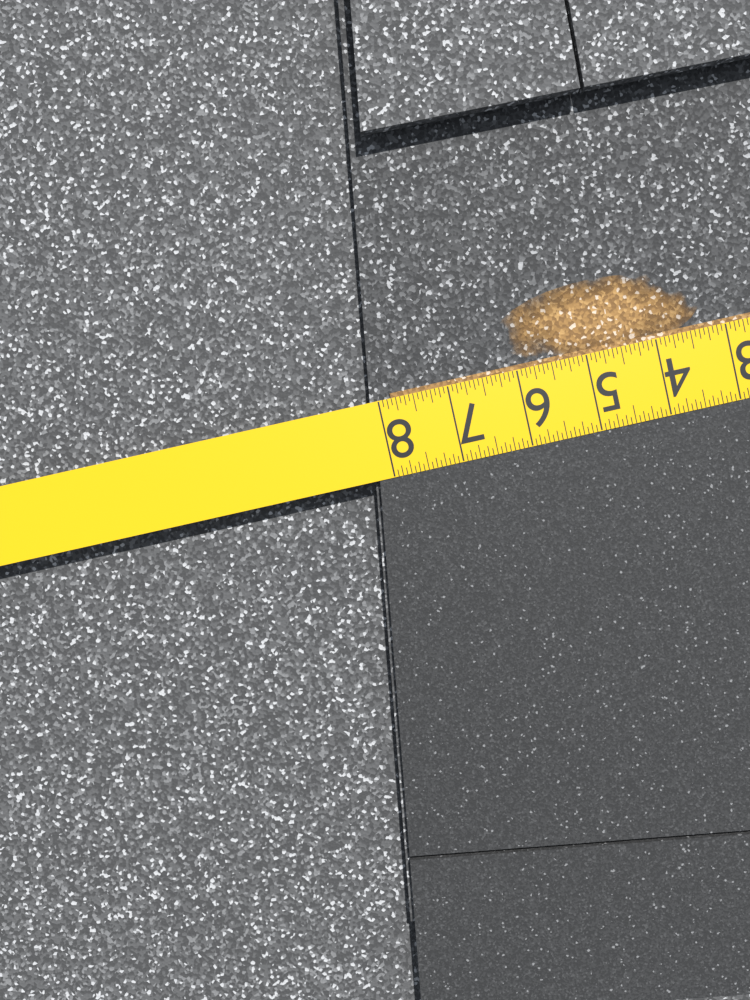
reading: 7.8125 in
